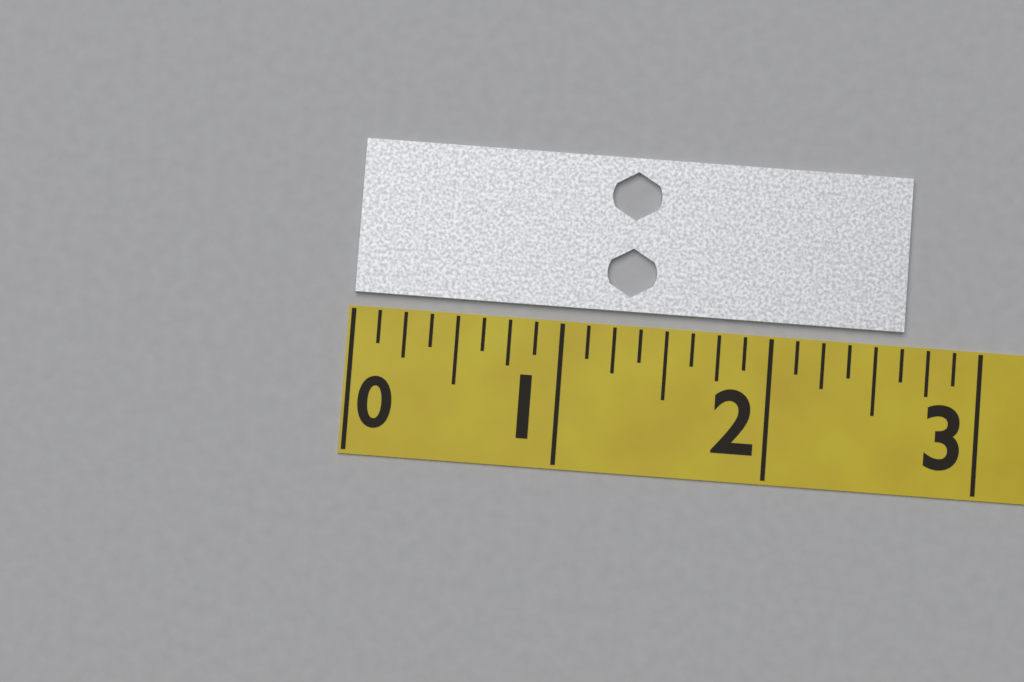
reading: 2.625 (no unit)
